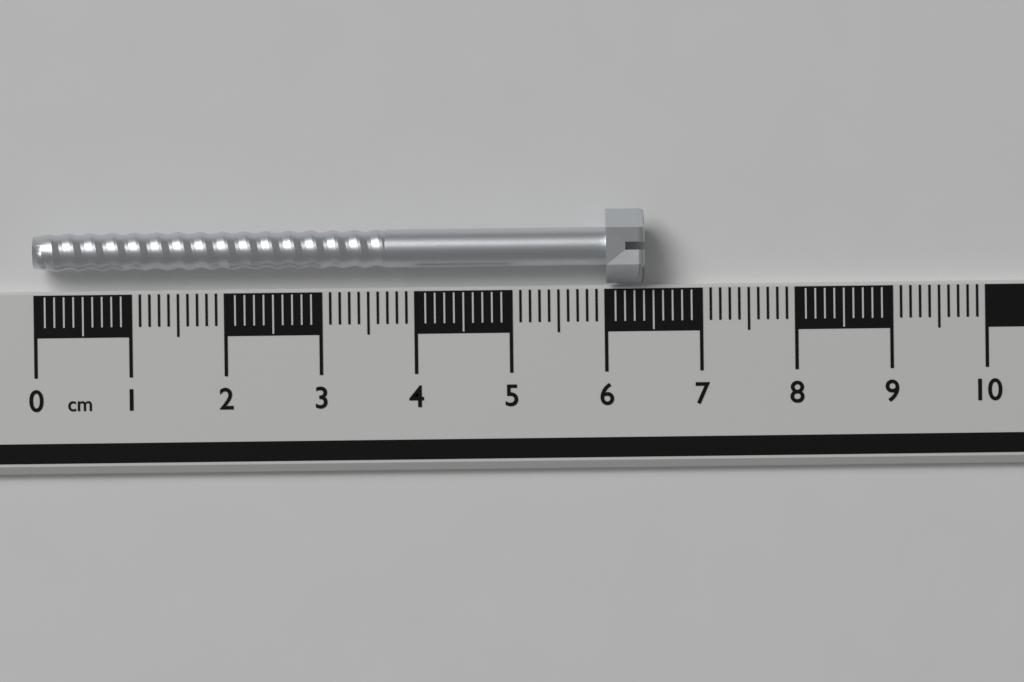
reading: 6.4 cm
